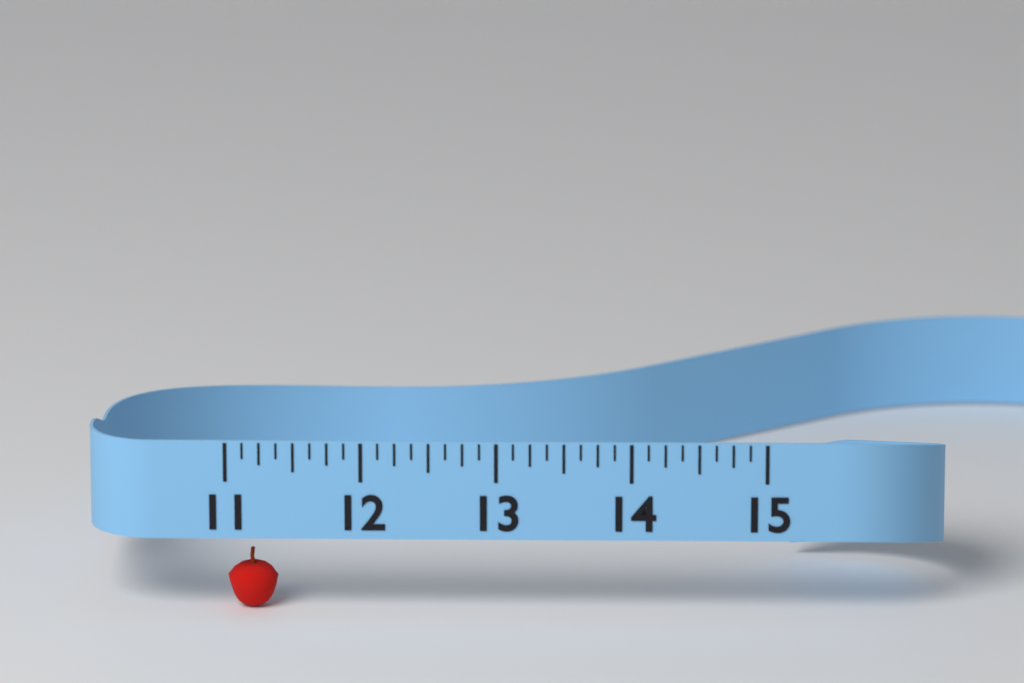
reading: 11.375 (no unit)
